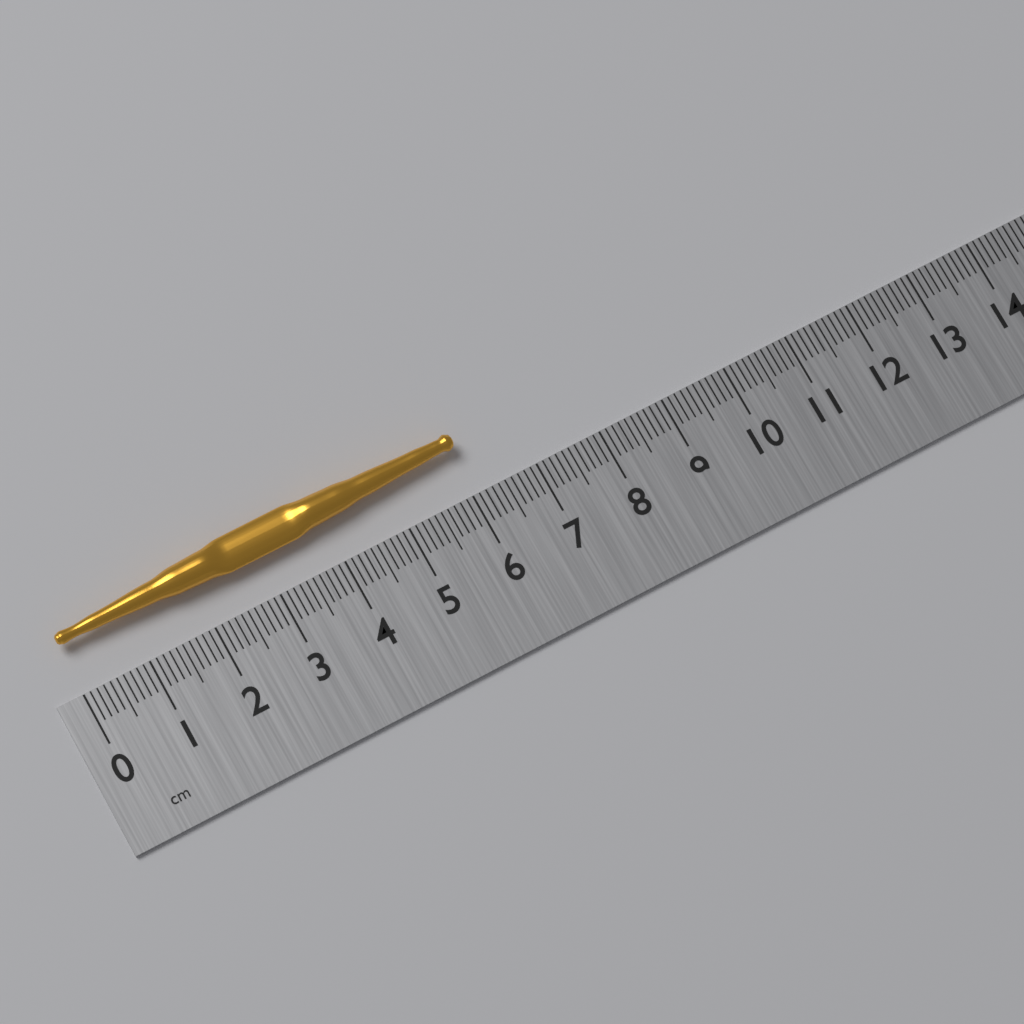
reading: 6.1 cm
